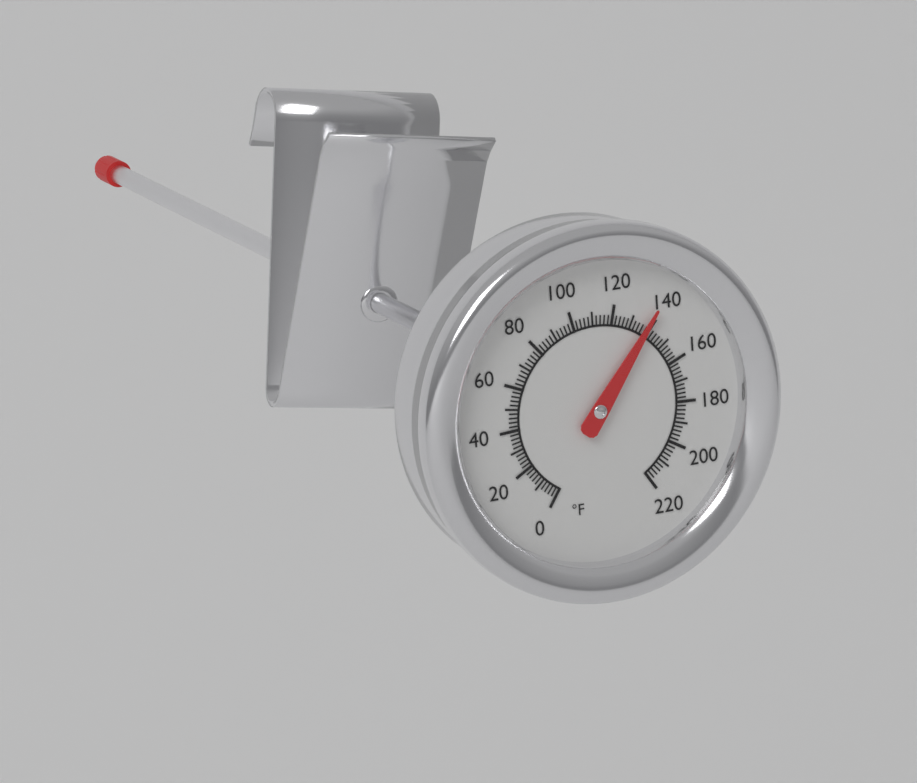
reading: 138 °F
